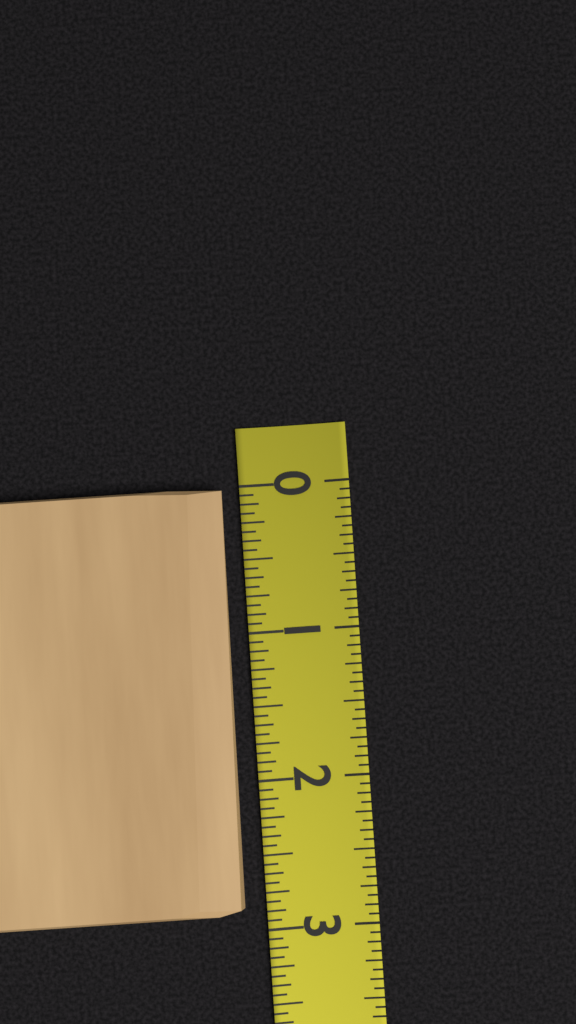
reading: 2.8750 (no unit)
